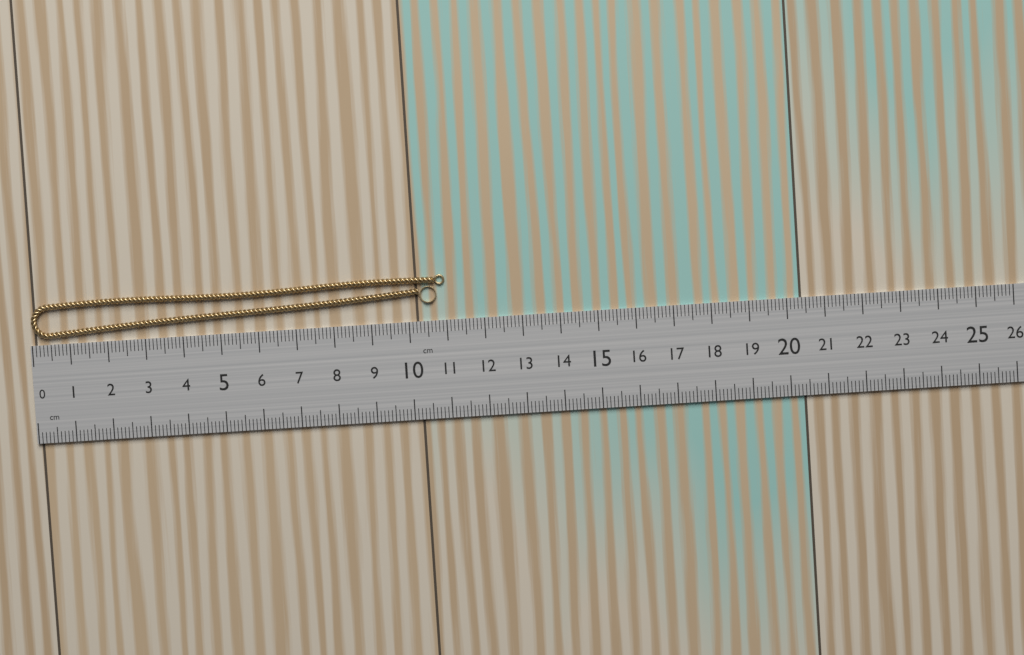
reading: 11.0 cm
